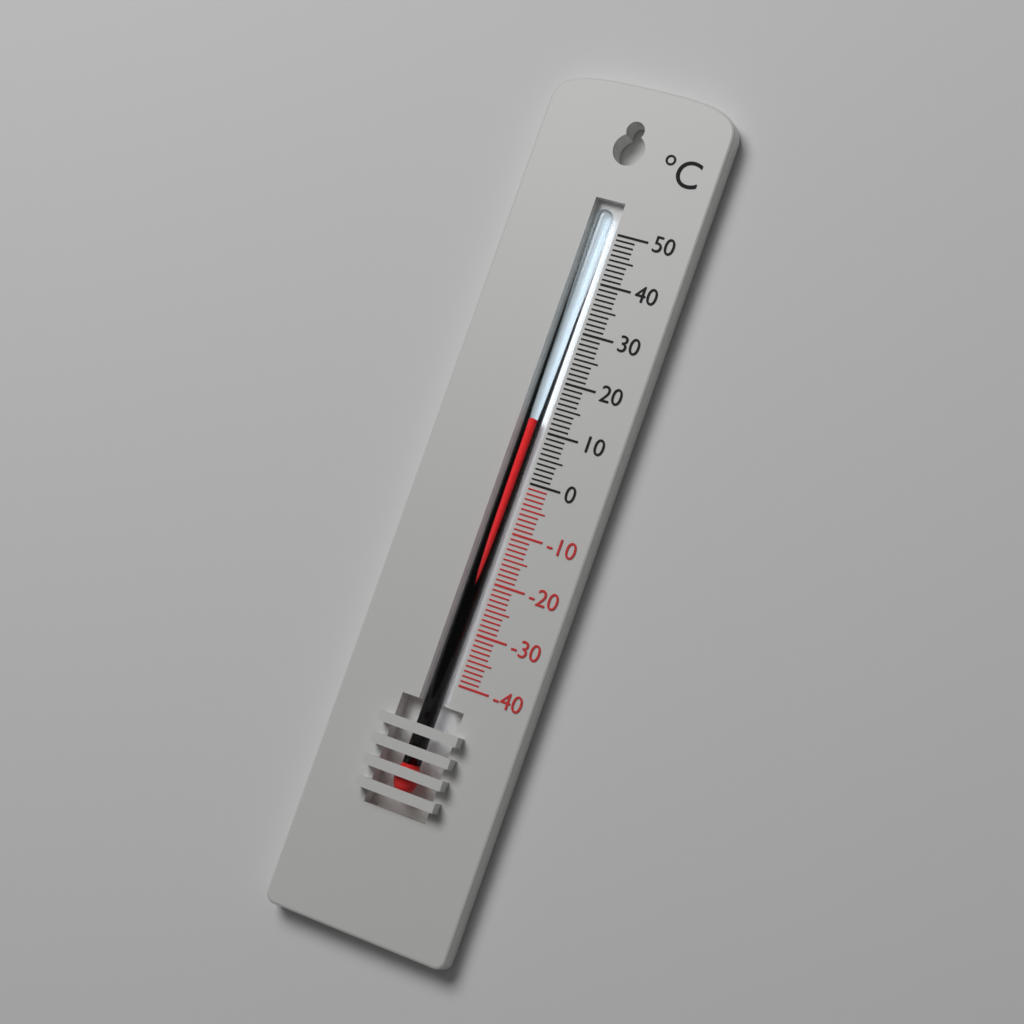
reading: 12 °C
